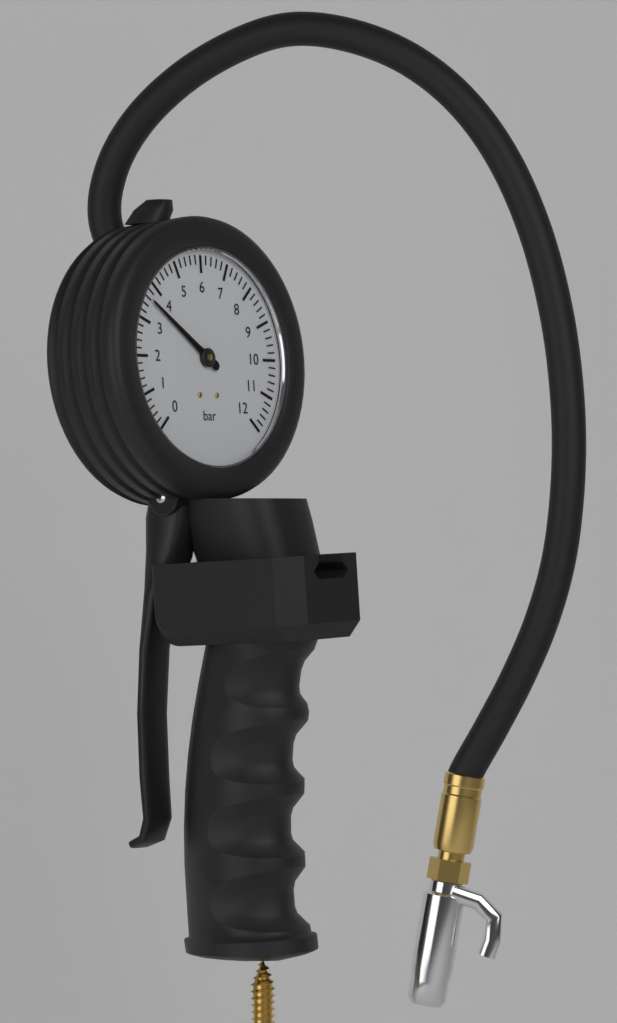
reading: 3.6 bar
